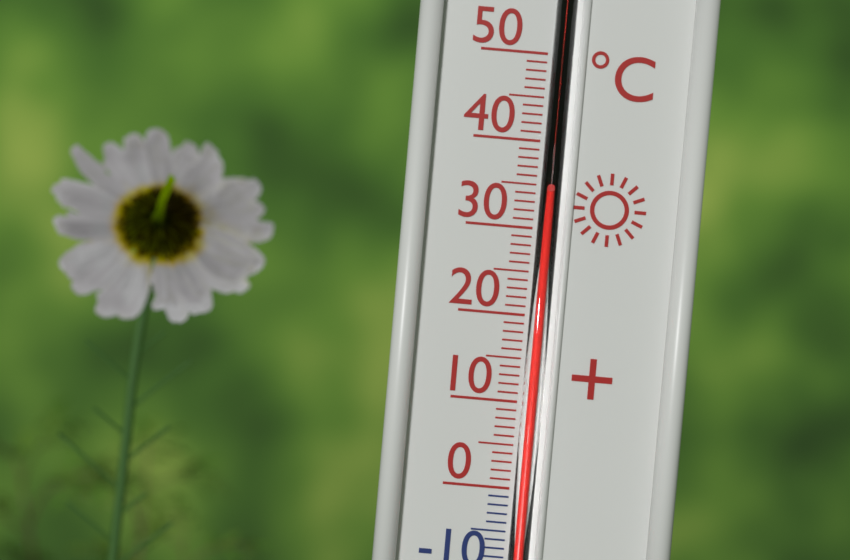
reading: 34 °C
